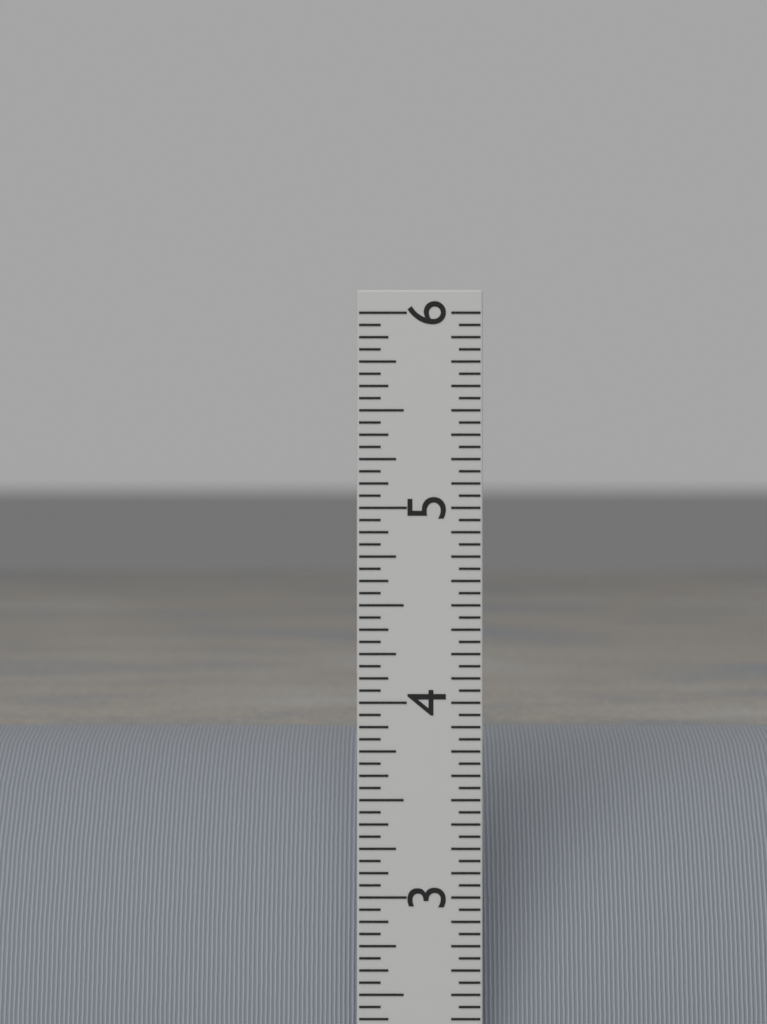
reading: 3.7500 in
